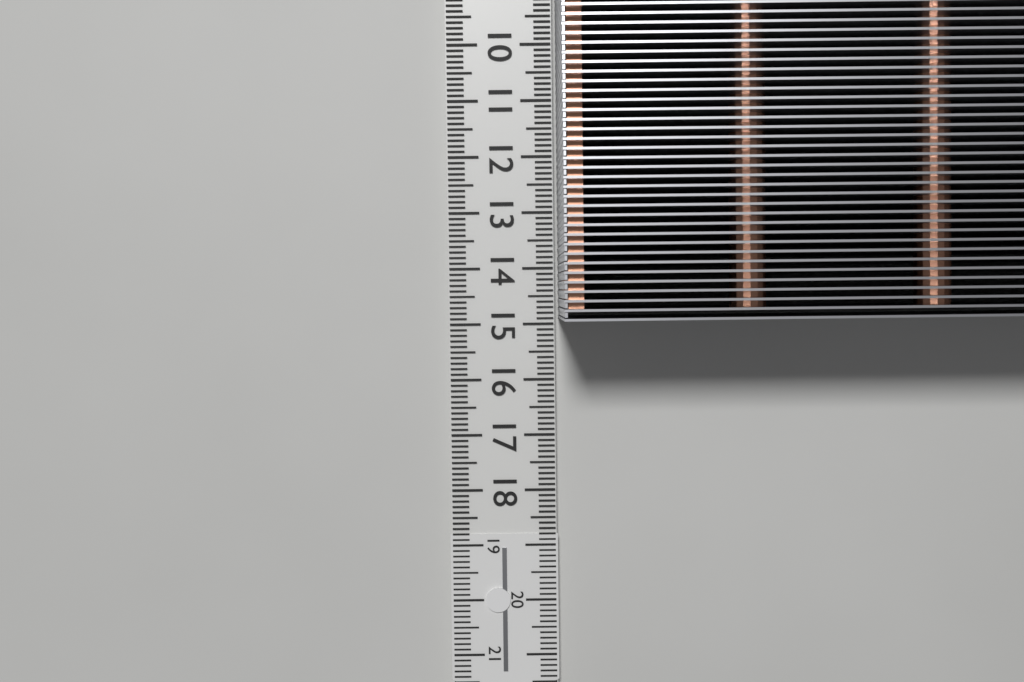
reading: 14.9 cm
